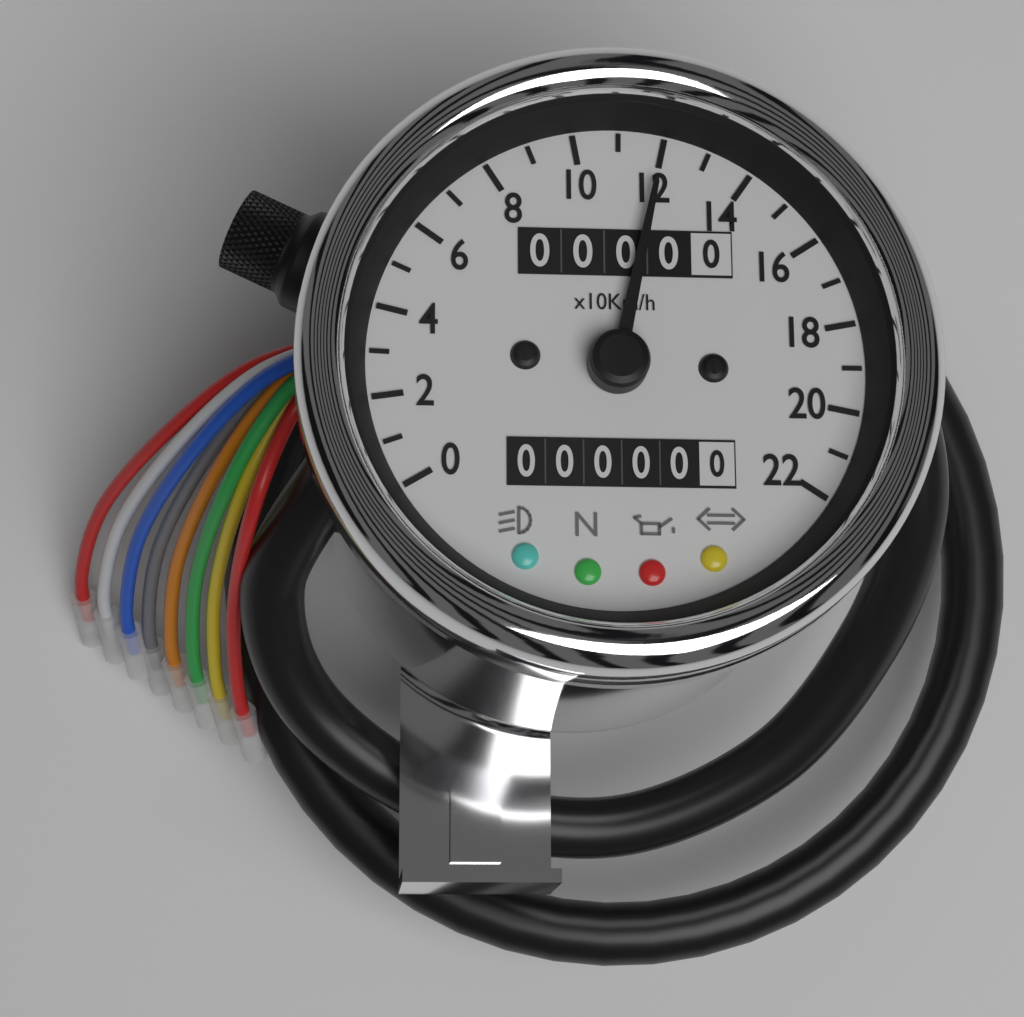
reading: 120 km/h
